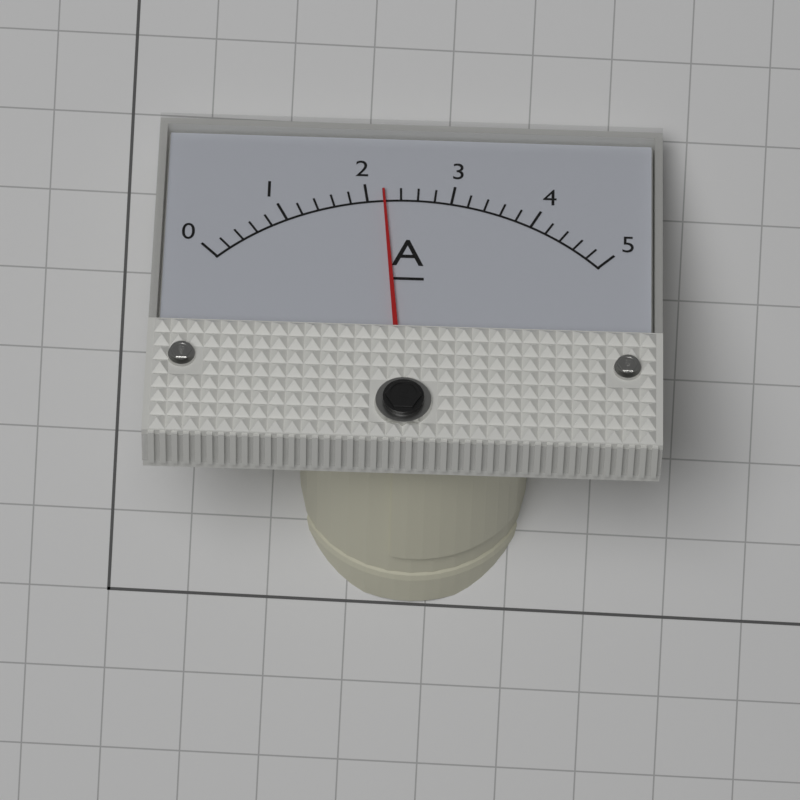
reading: 2.2 A
